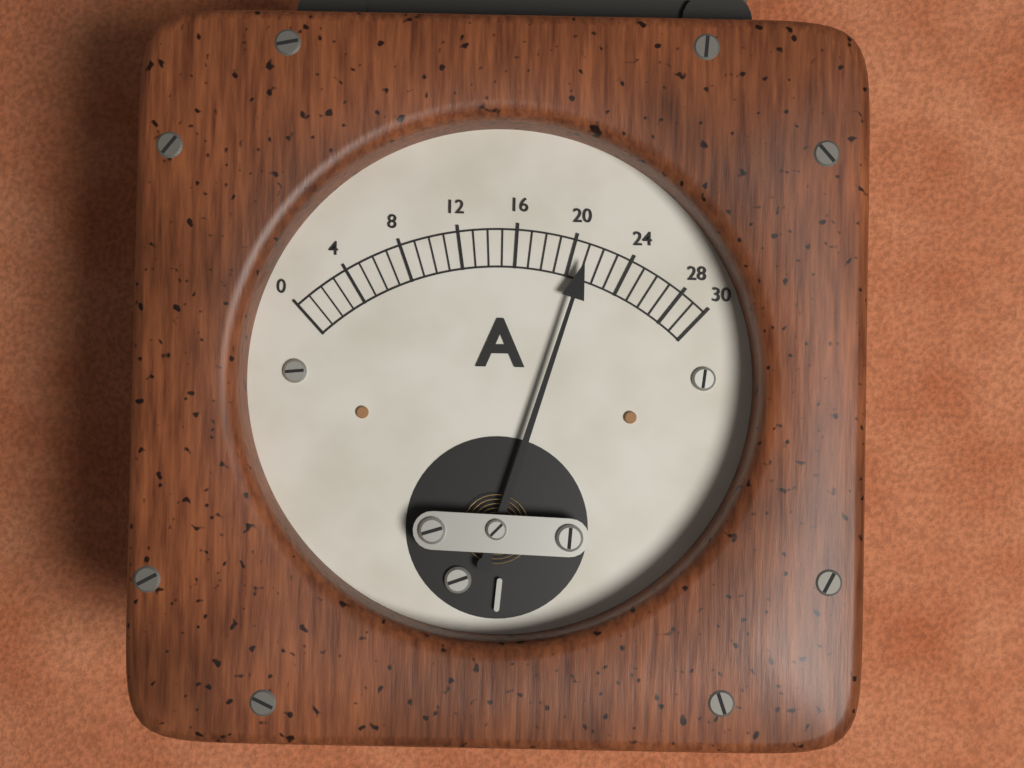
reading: 21 A
